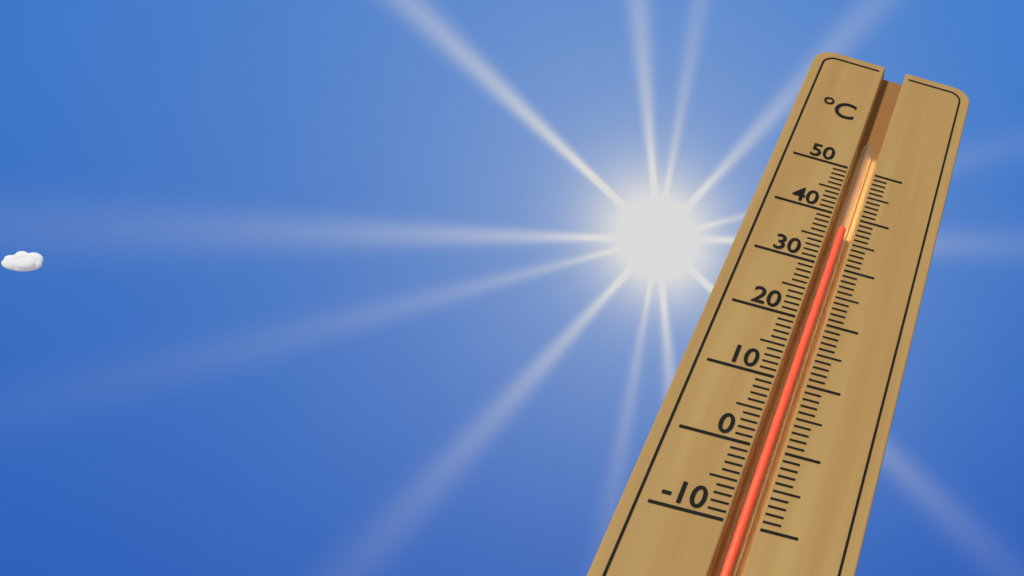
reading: 38 °C
